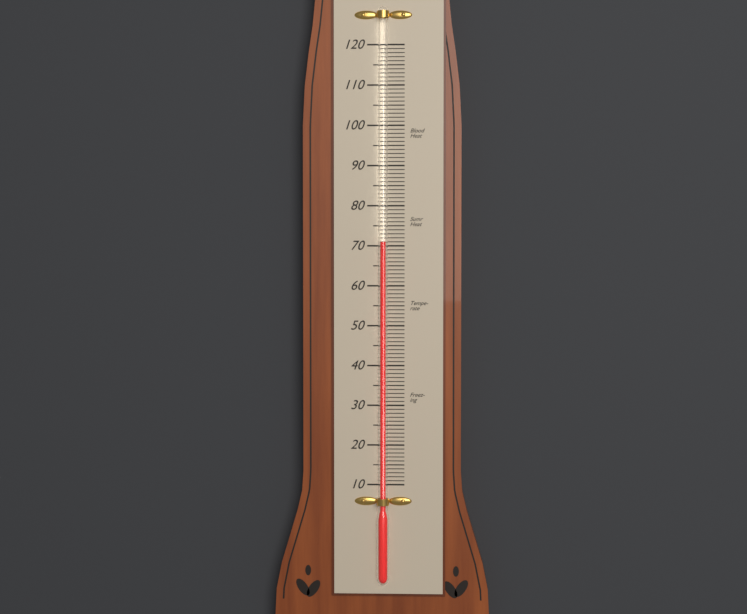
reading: 71 (no unit)
